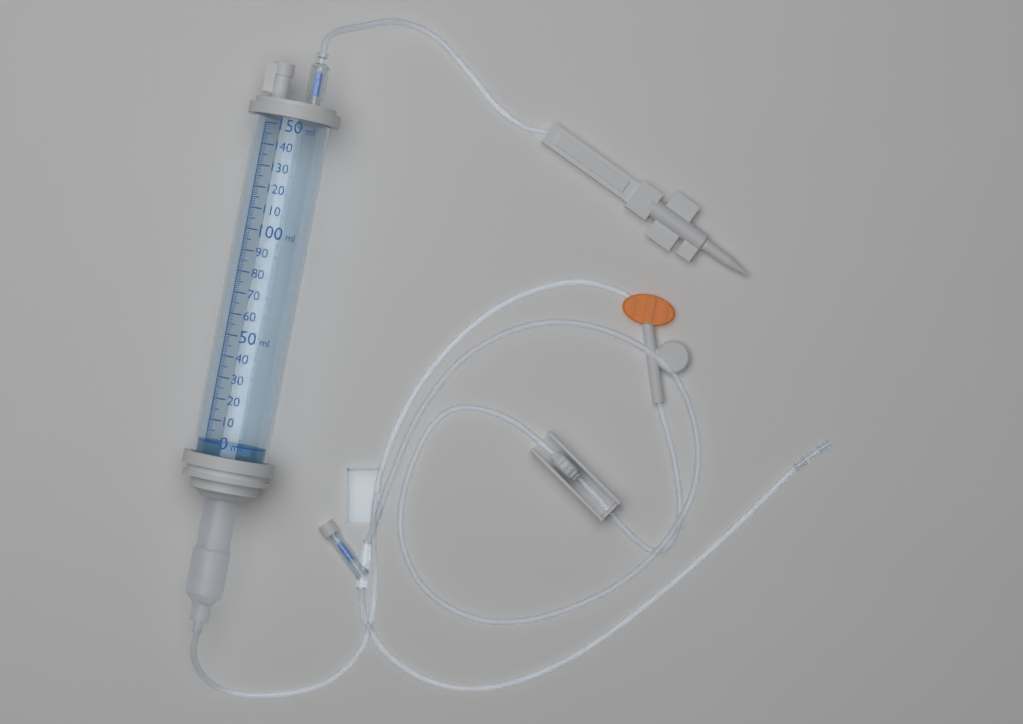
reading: 0 ml
